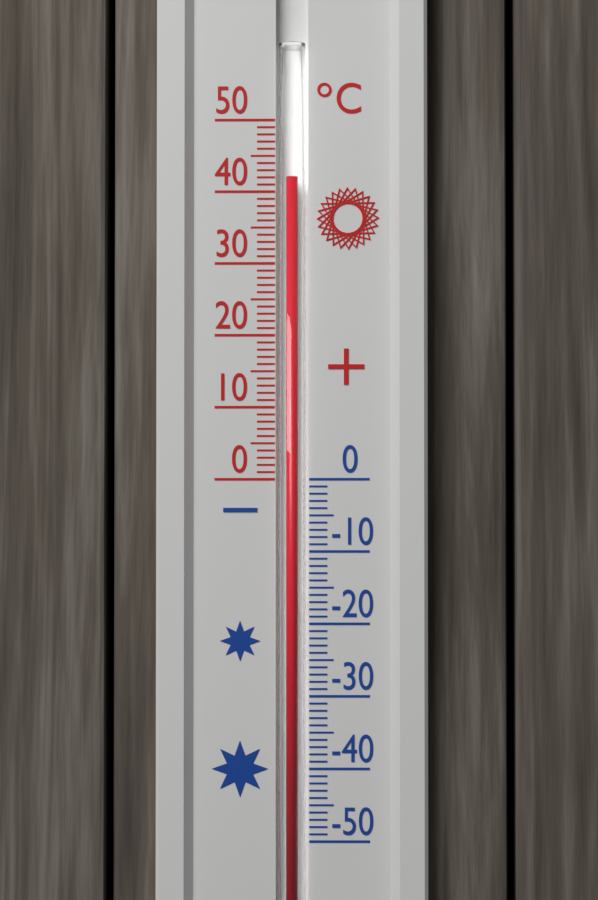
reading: 42 °C
